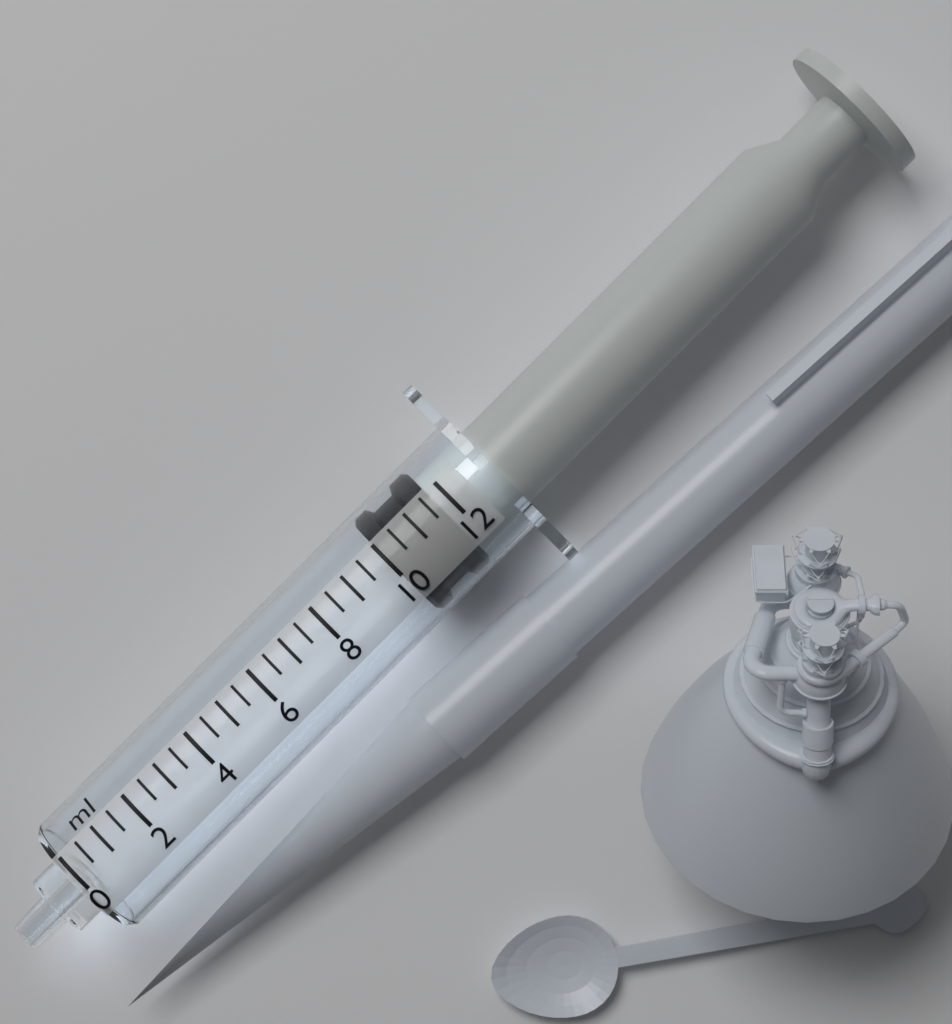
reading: 10.0 ml
